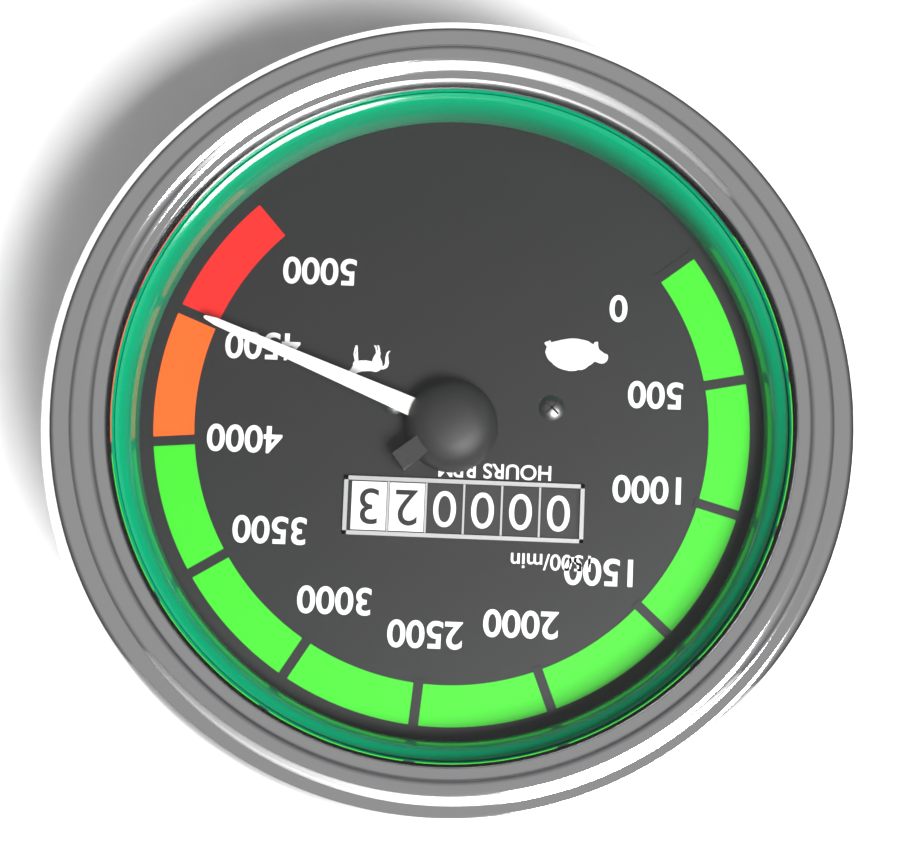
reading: 4500 RPM
